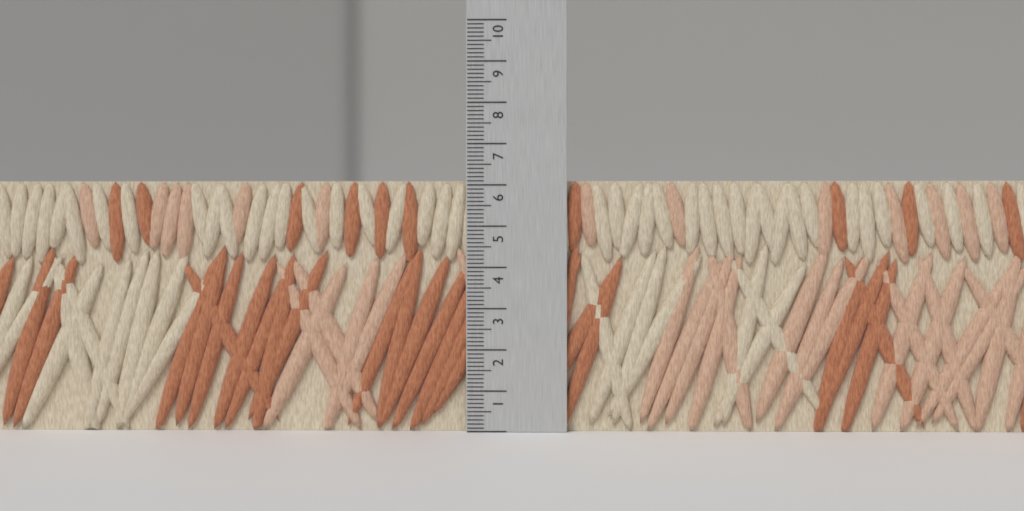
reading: 6.1 (no unit)
